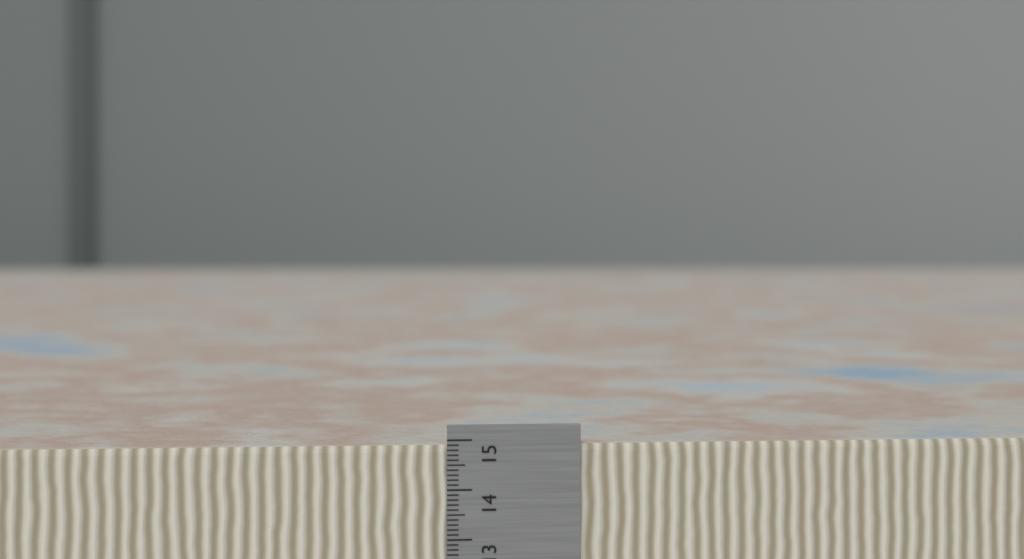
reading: 14.9 cm
